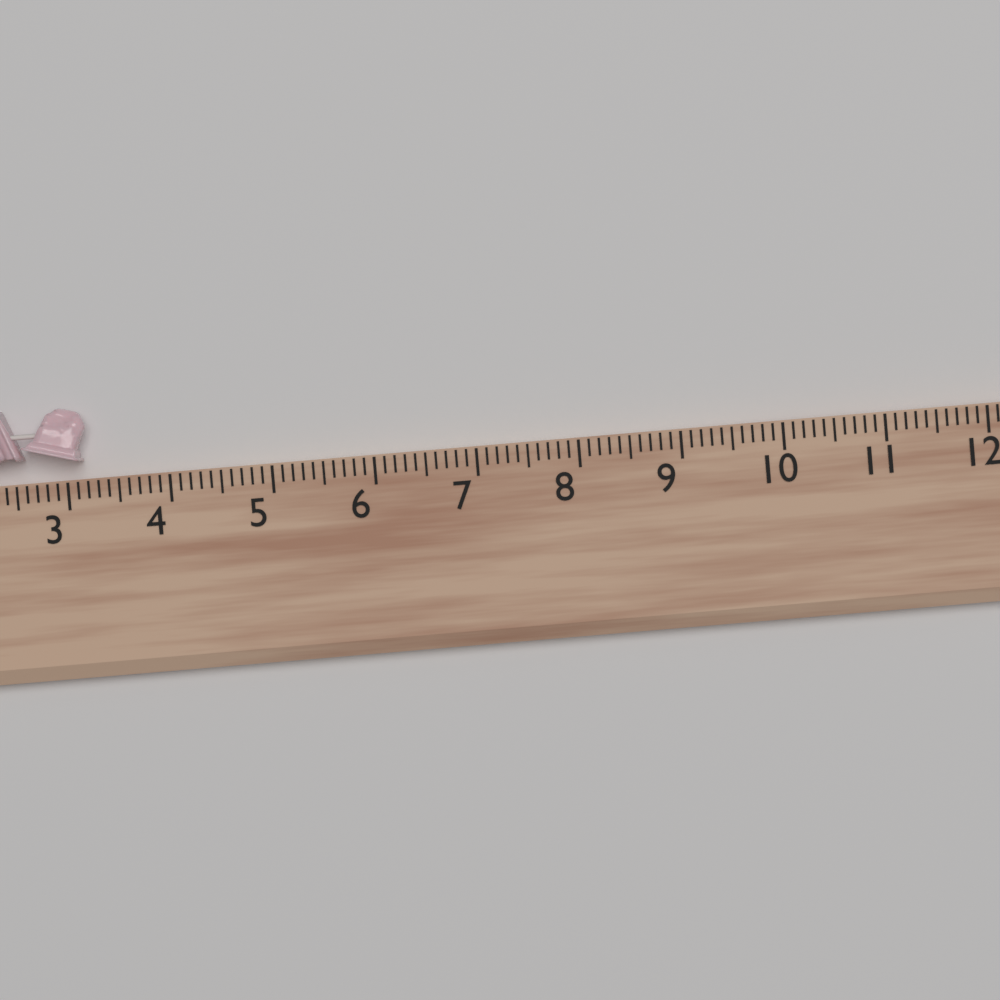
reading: 3.2 (no unit)
